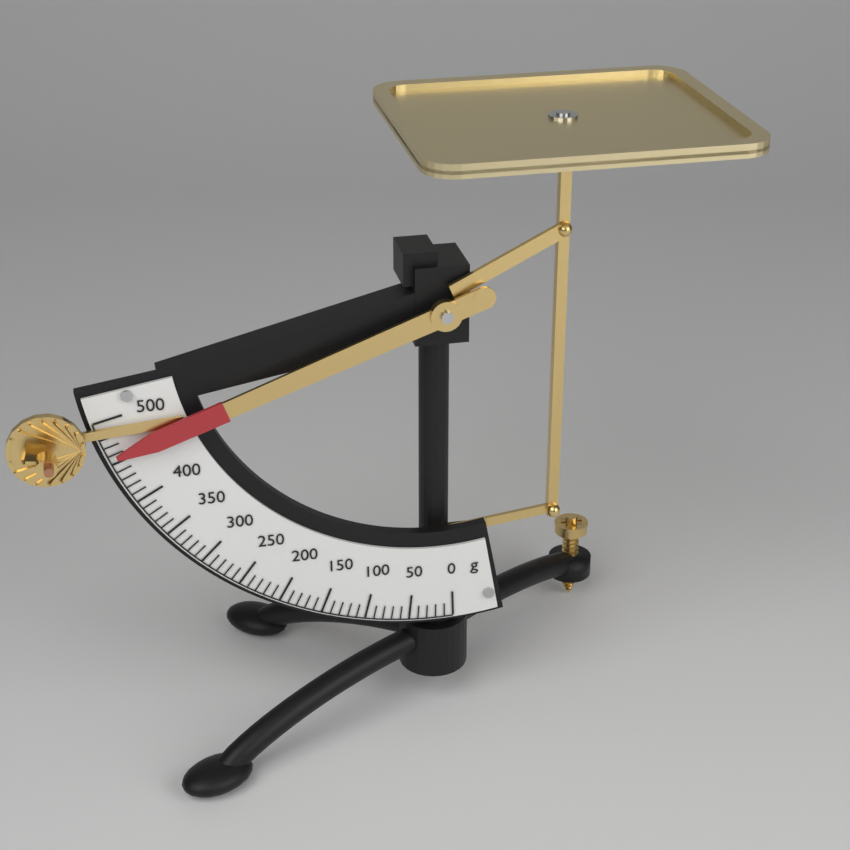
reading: 460 g
